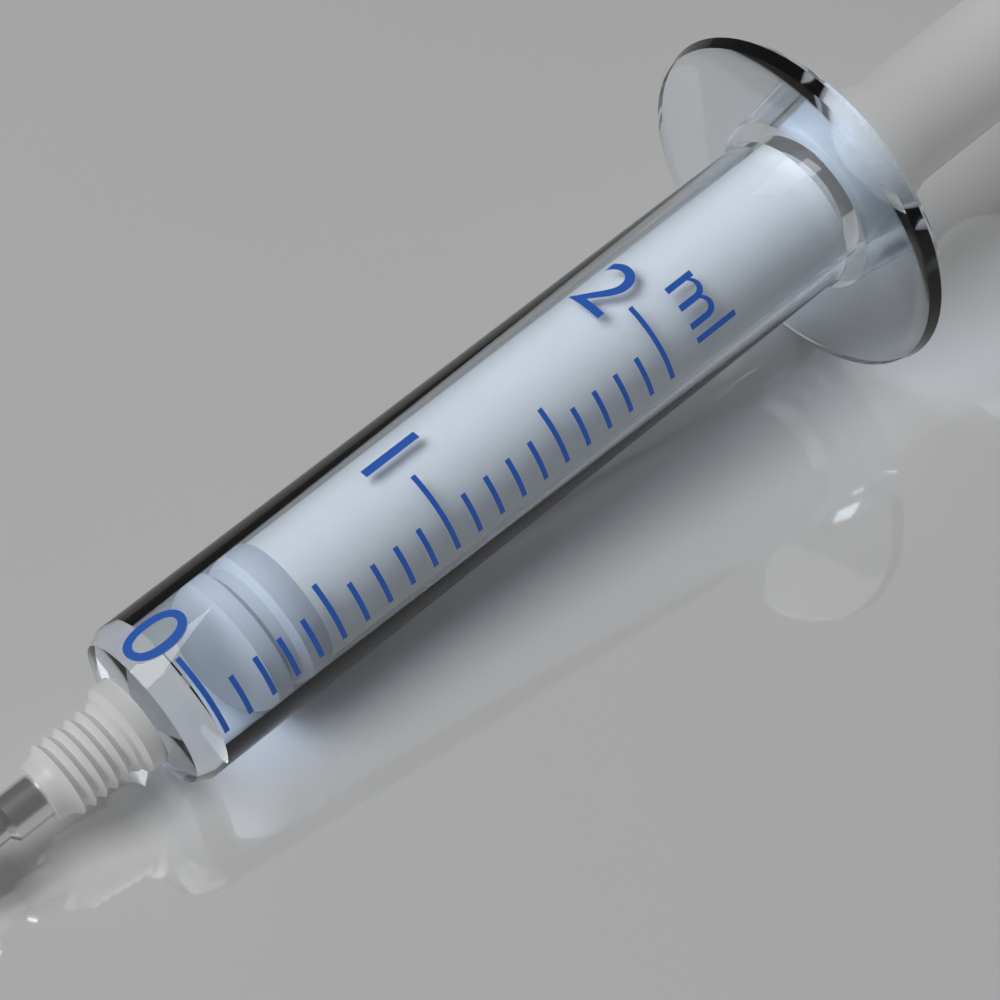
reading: 0.2 ml
